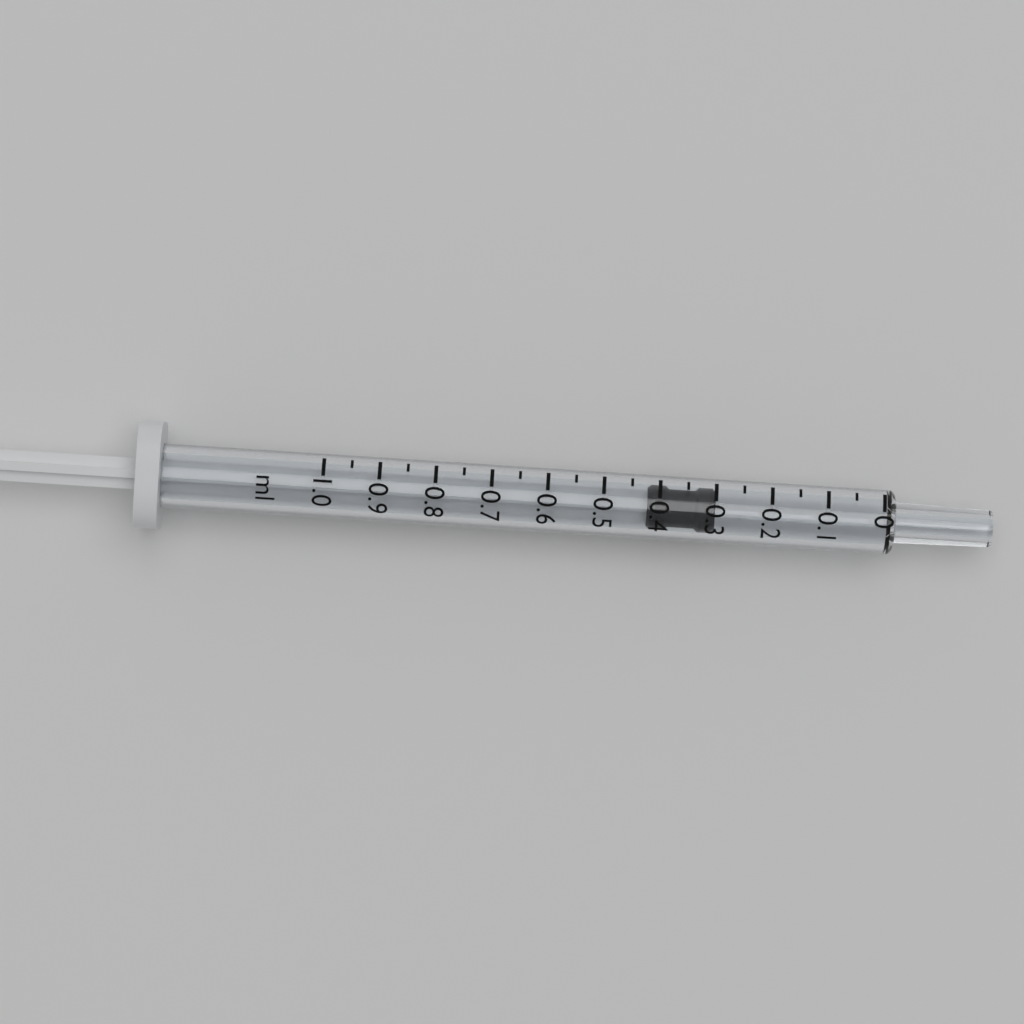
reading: 0.30 ml
